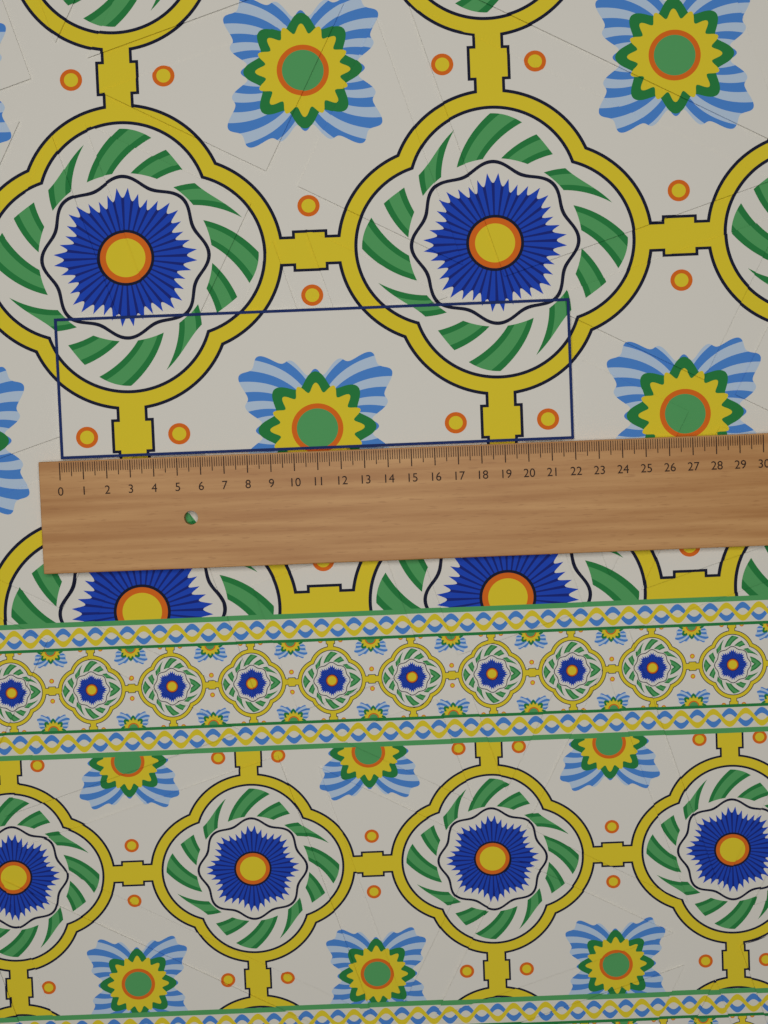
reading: 22.0 (no unit)
